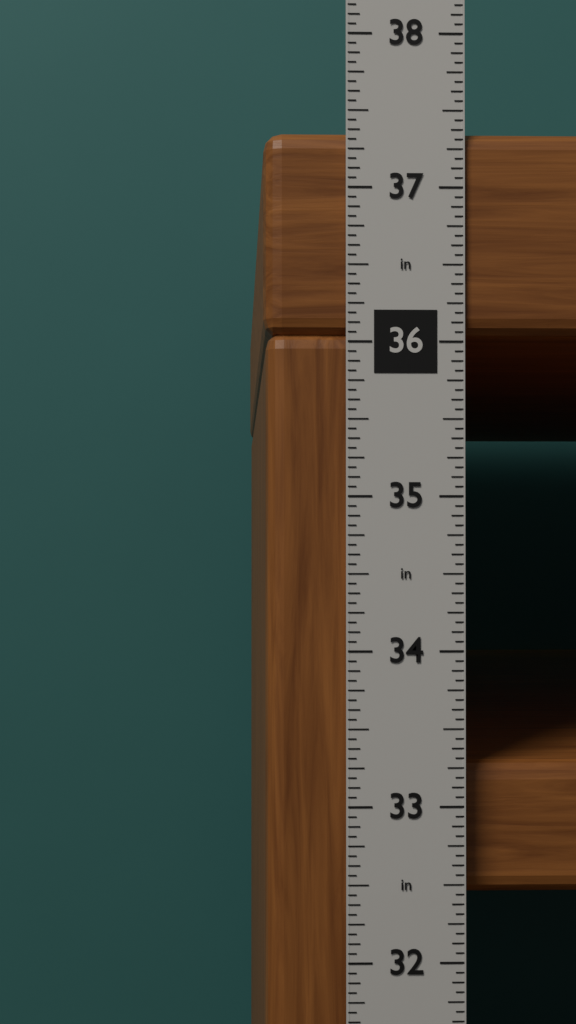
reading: 37.3750 in
